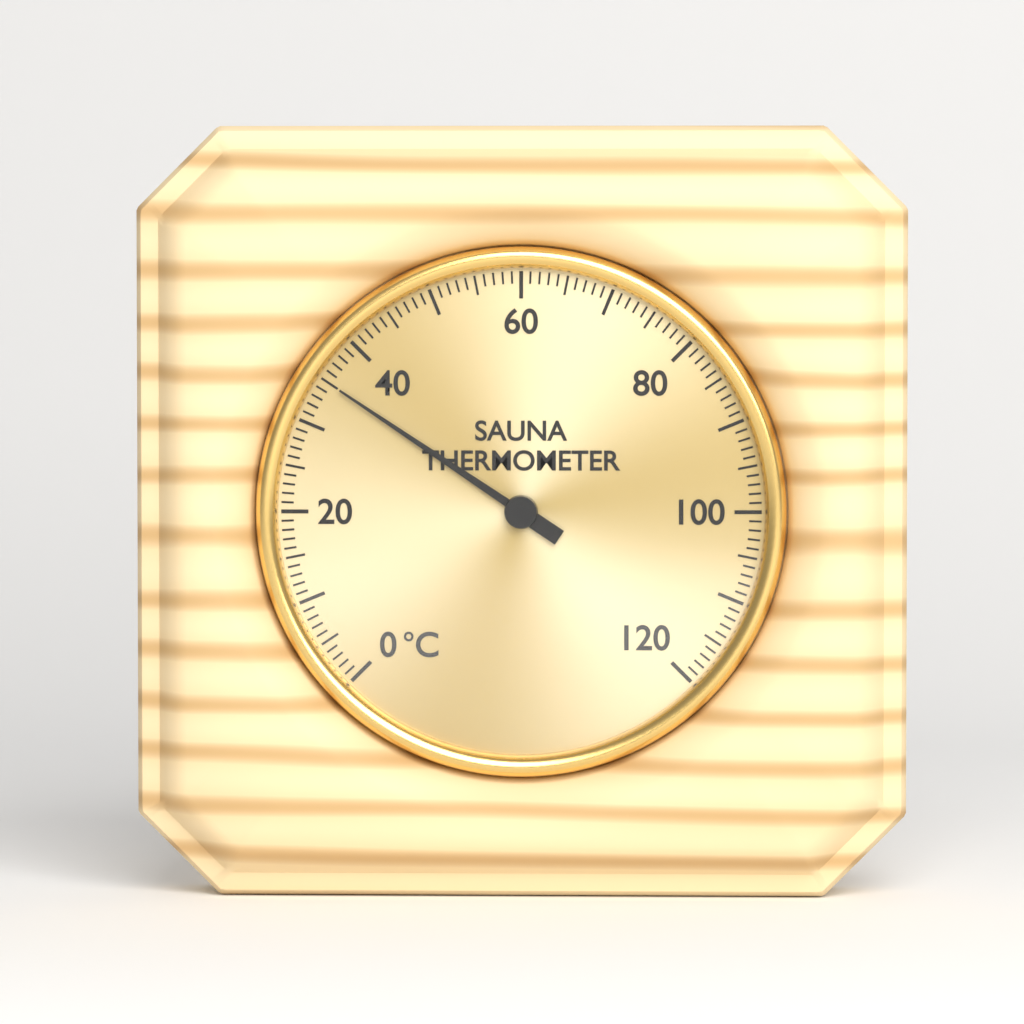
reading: 35 °C
